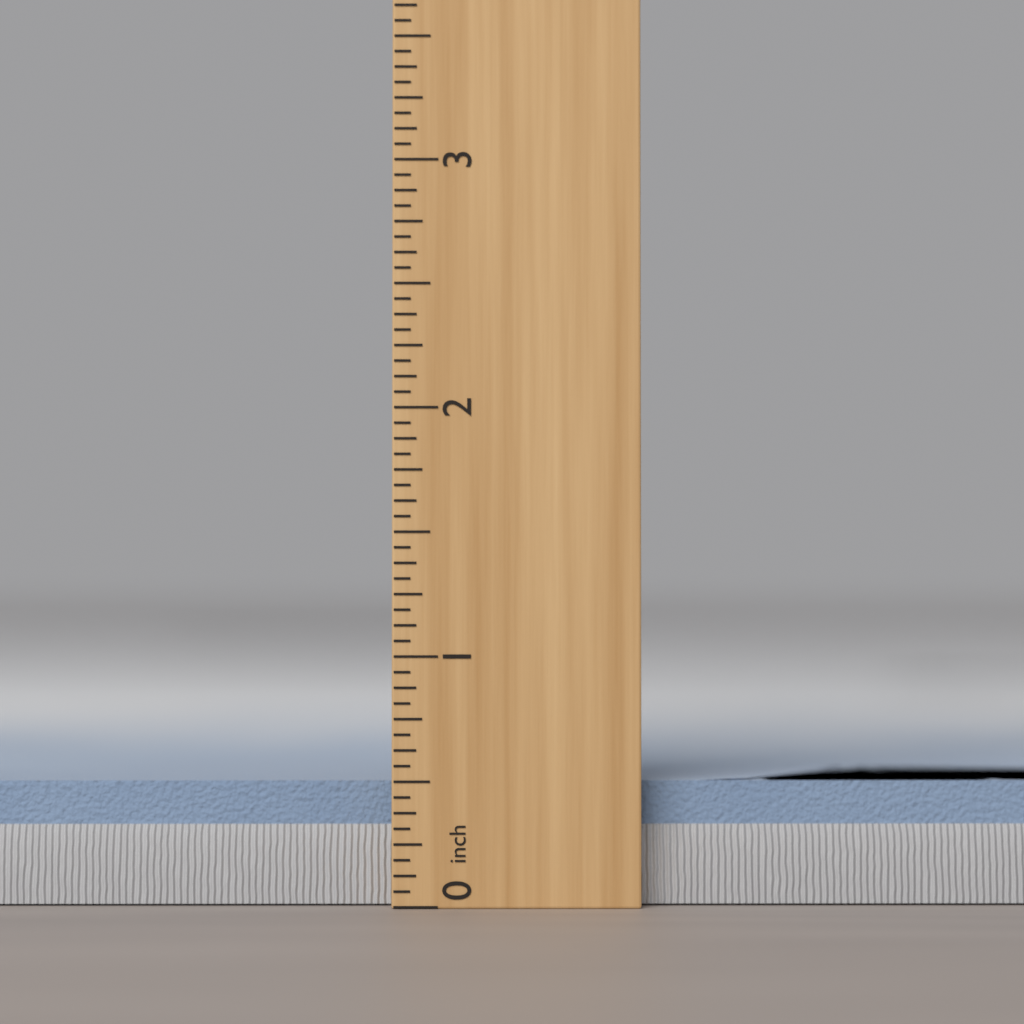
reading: 0.5000 inch
